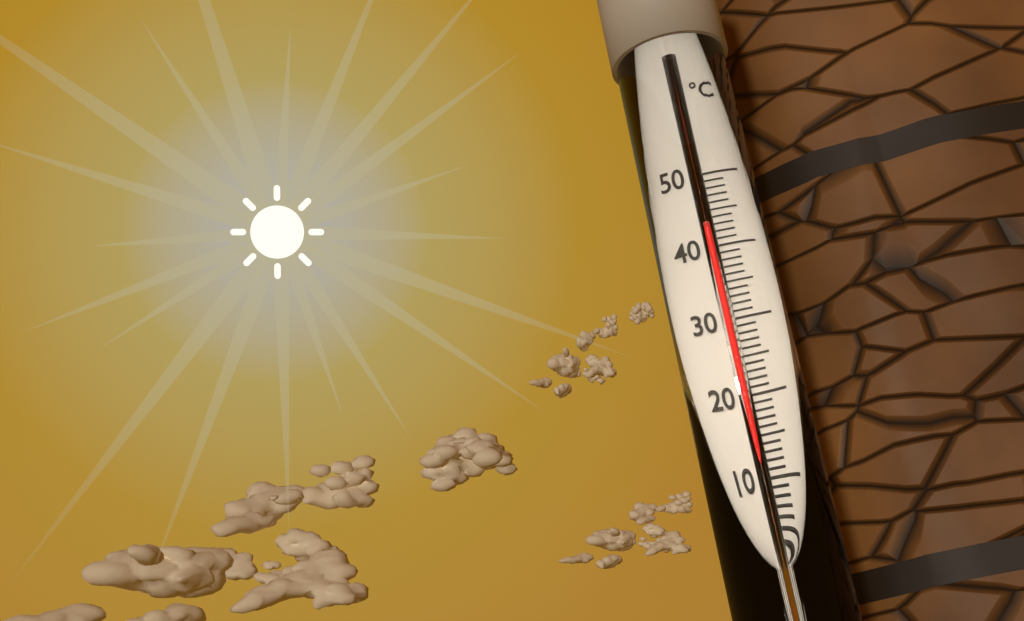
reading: 43 °C
